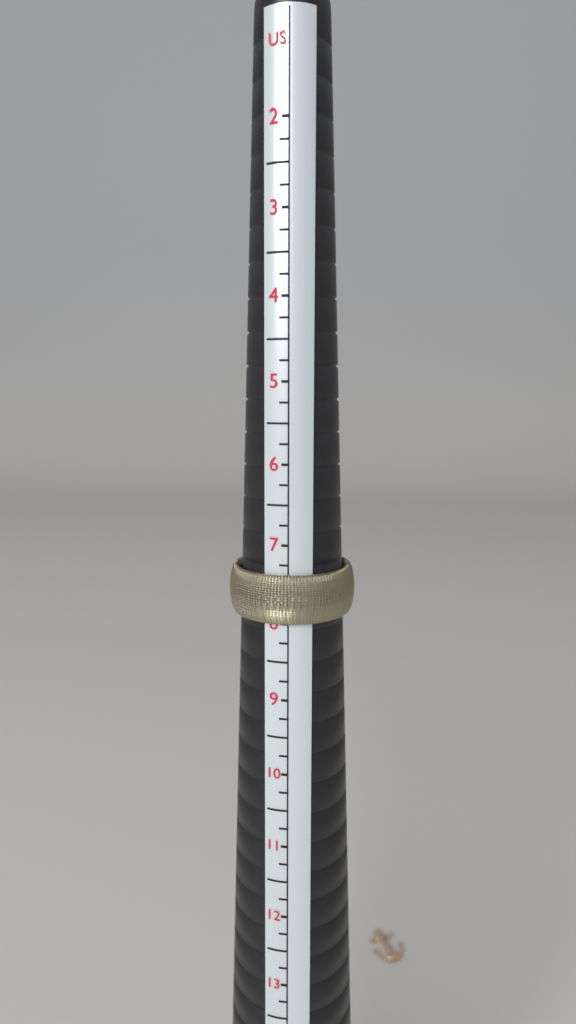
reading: 8.00 US
